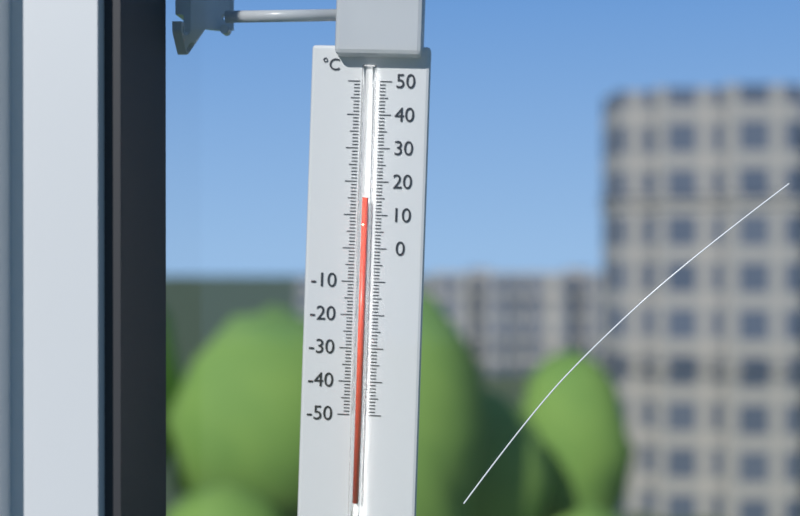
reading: 15 °C
